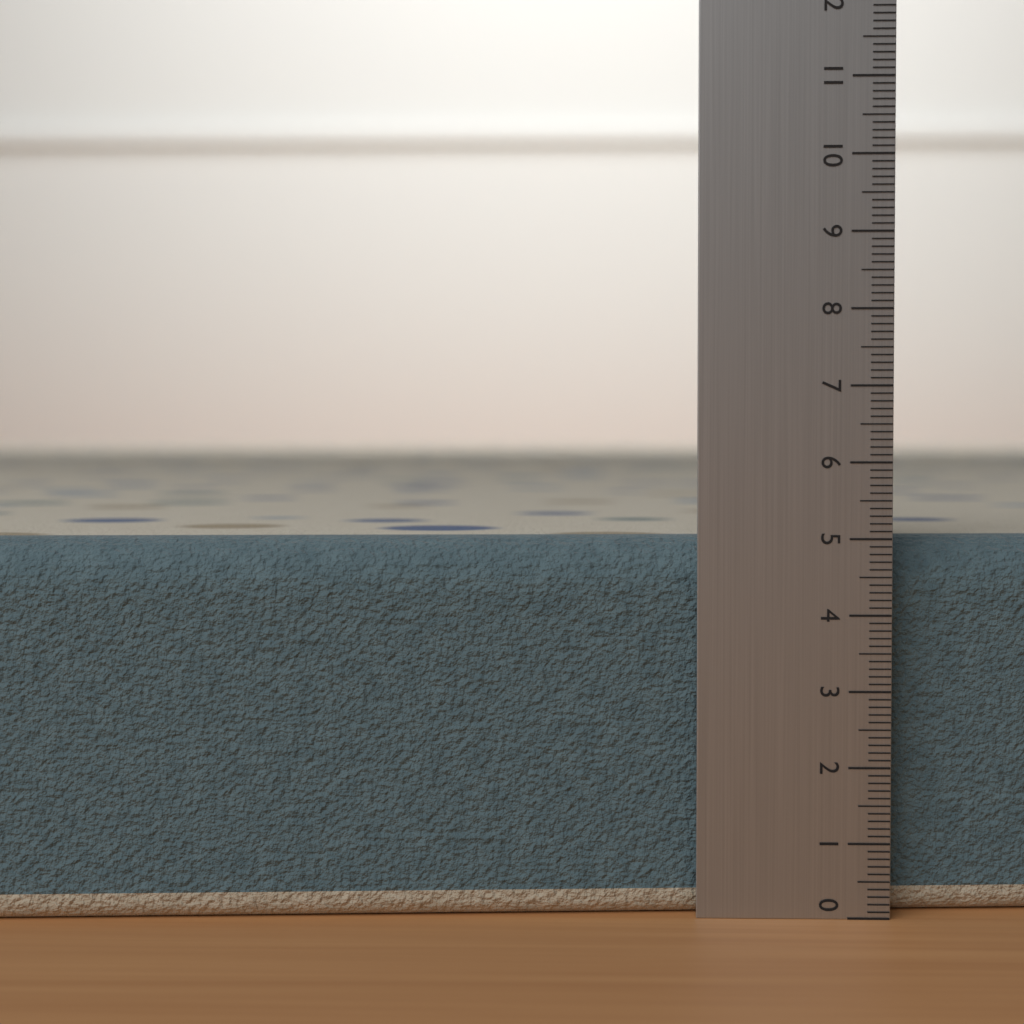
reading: 5.0 (no unit)
